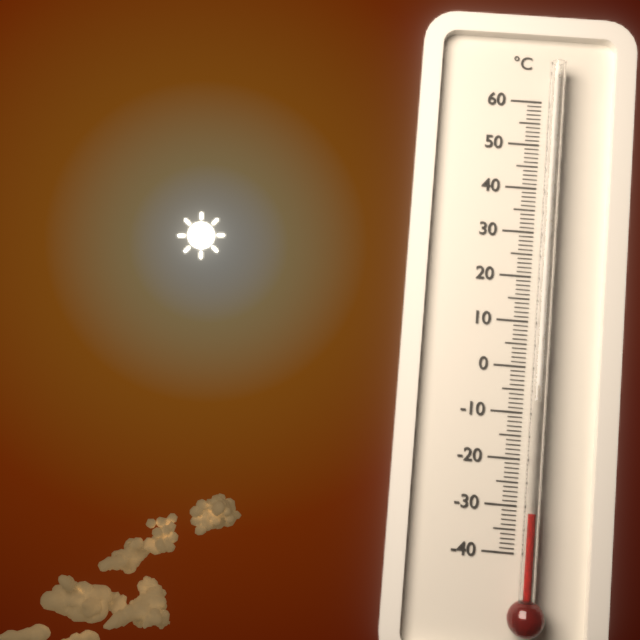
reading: -31 °C
